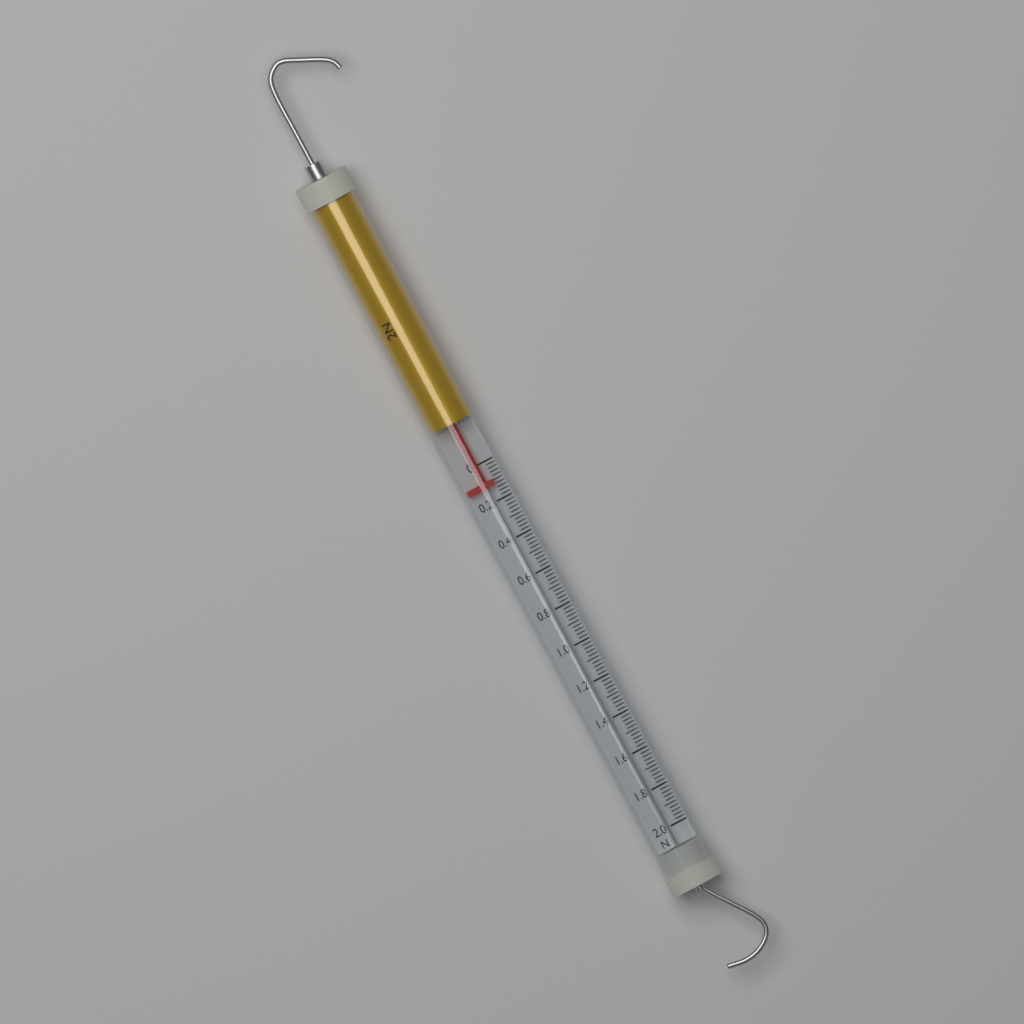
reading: 0.12 N
